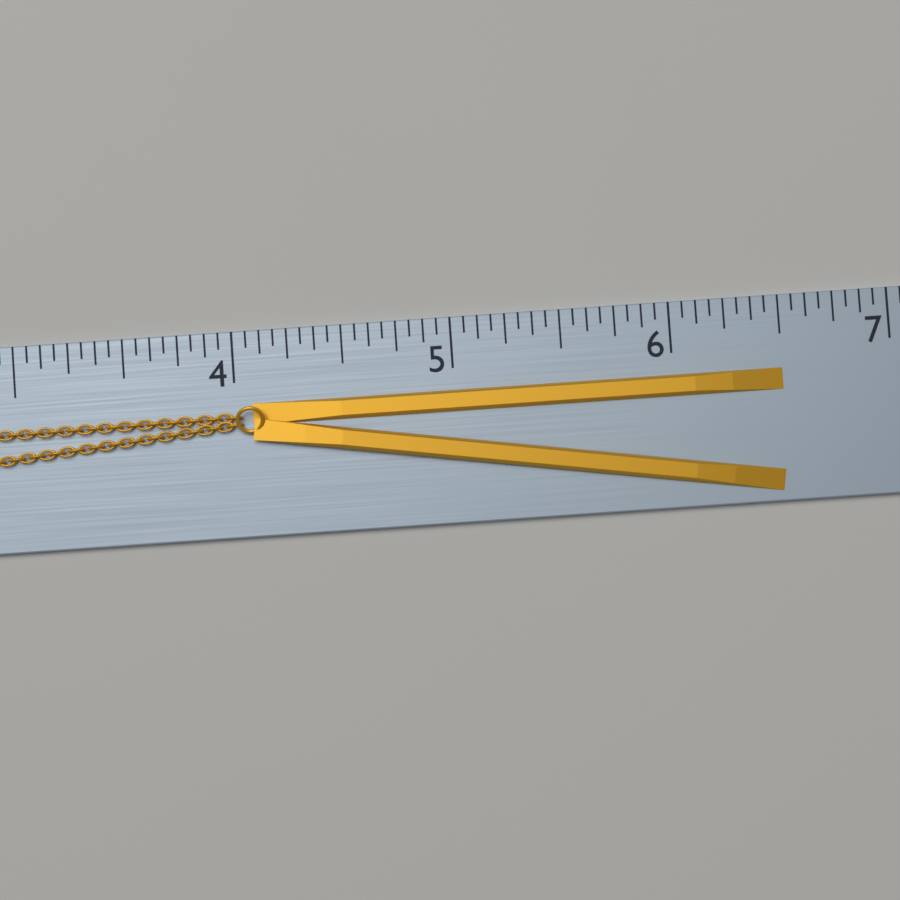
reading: 6.5000 (no unit)
